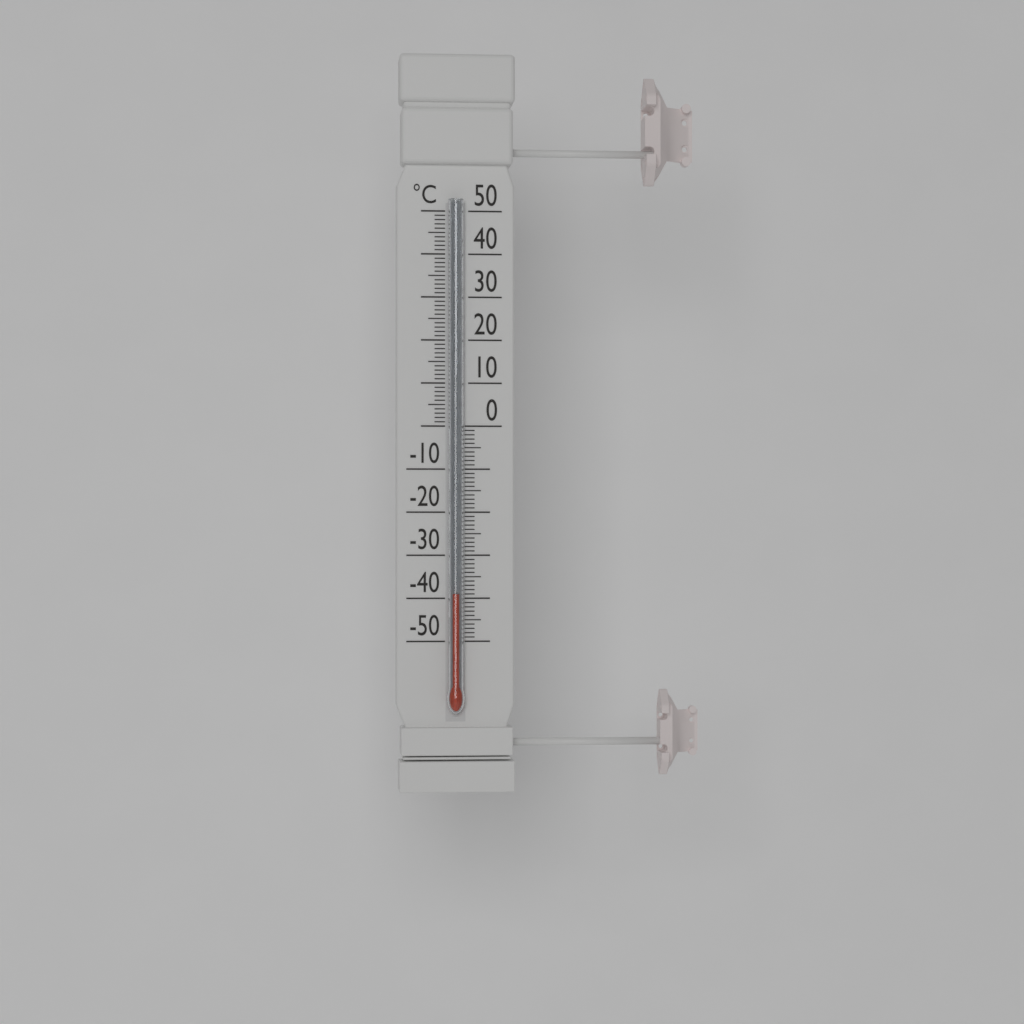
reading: -39 °C
